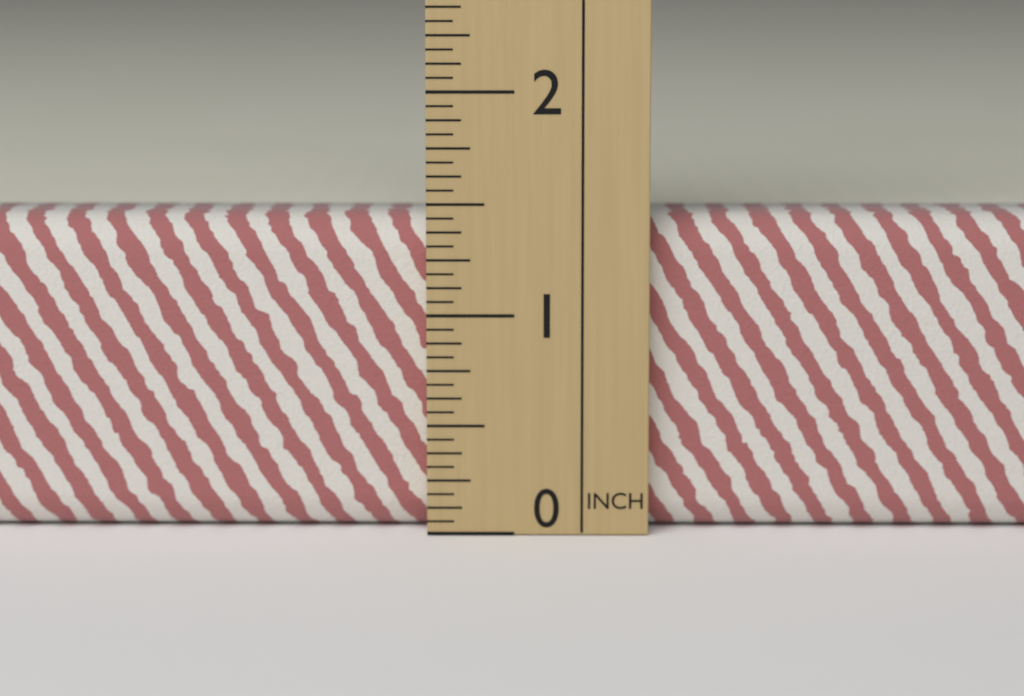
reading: 1.4375 in
